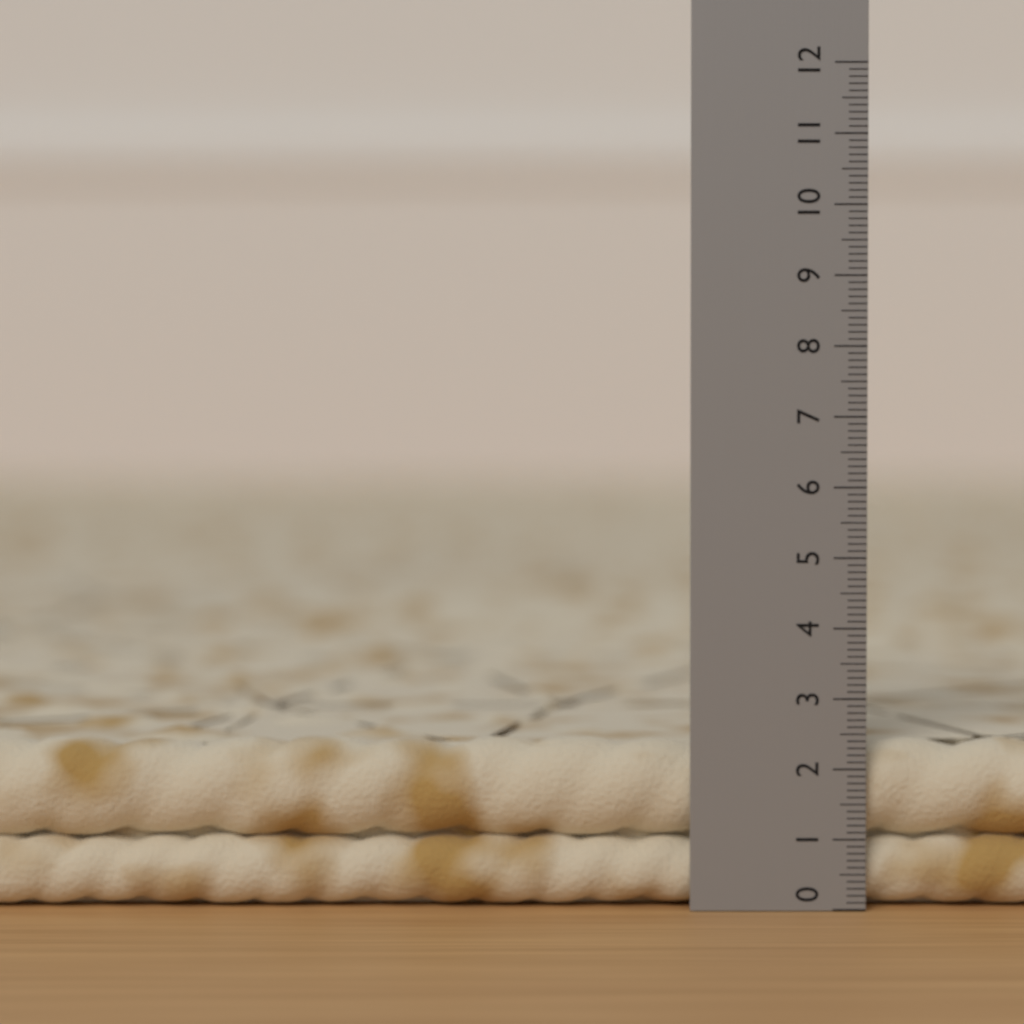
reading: 2.4 (no unit)
